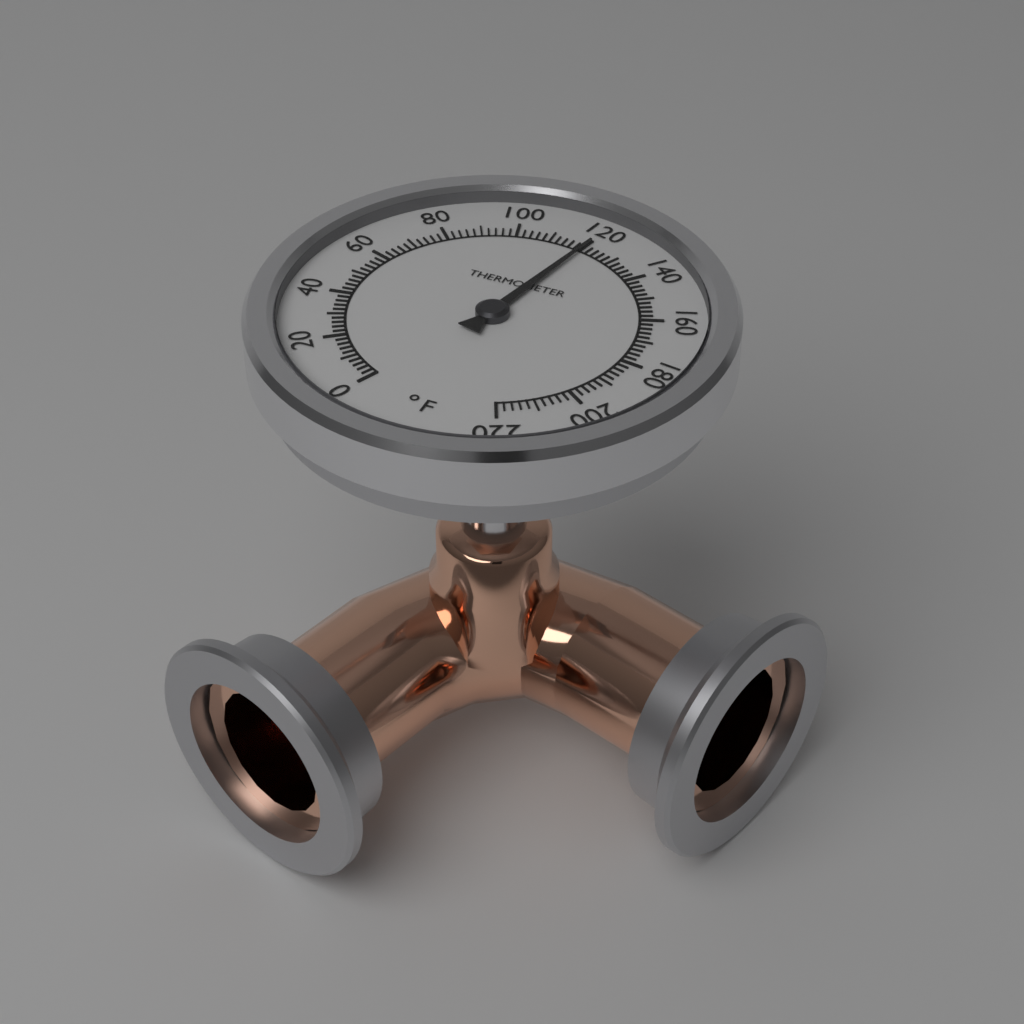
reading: 120 °F
